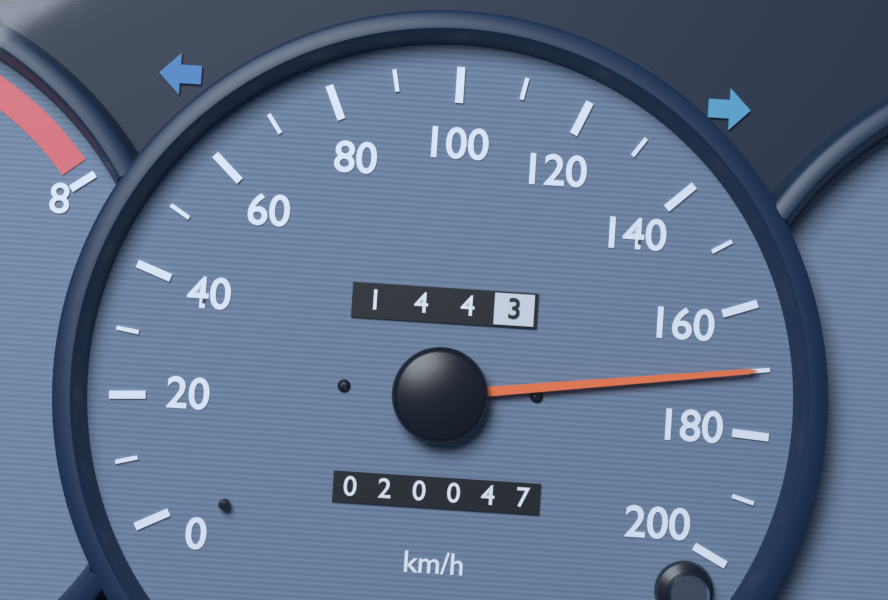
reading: 170 km/h
